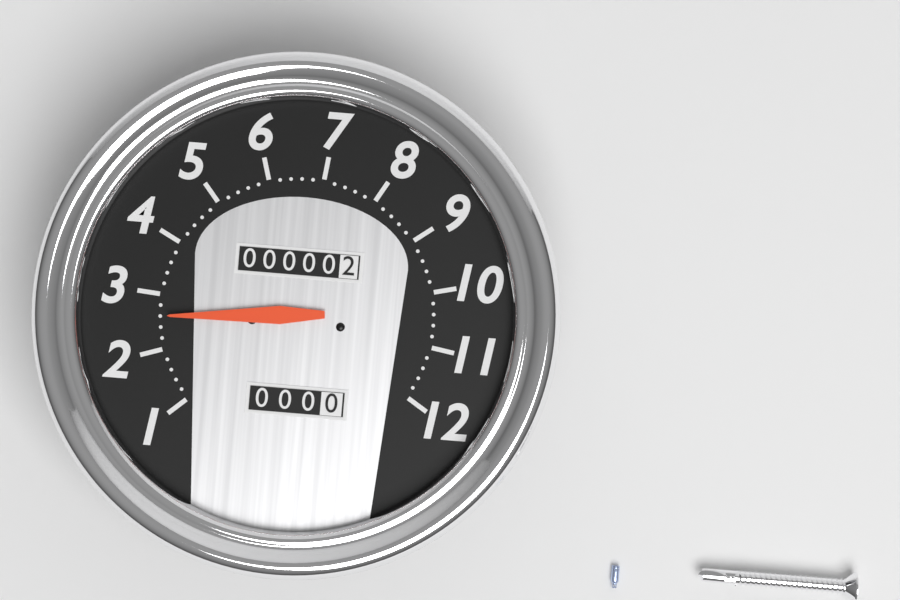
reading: 2.6 (no unit)
